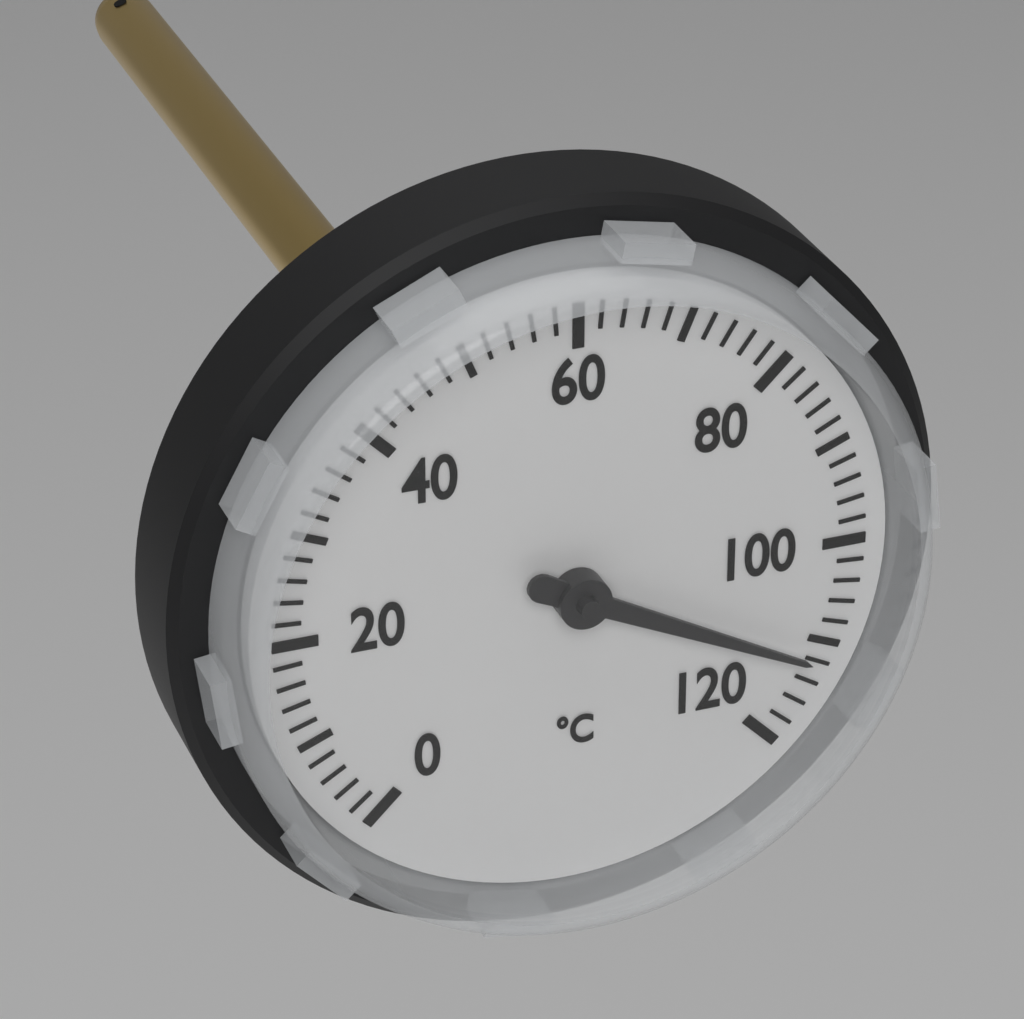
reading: 112 °C
